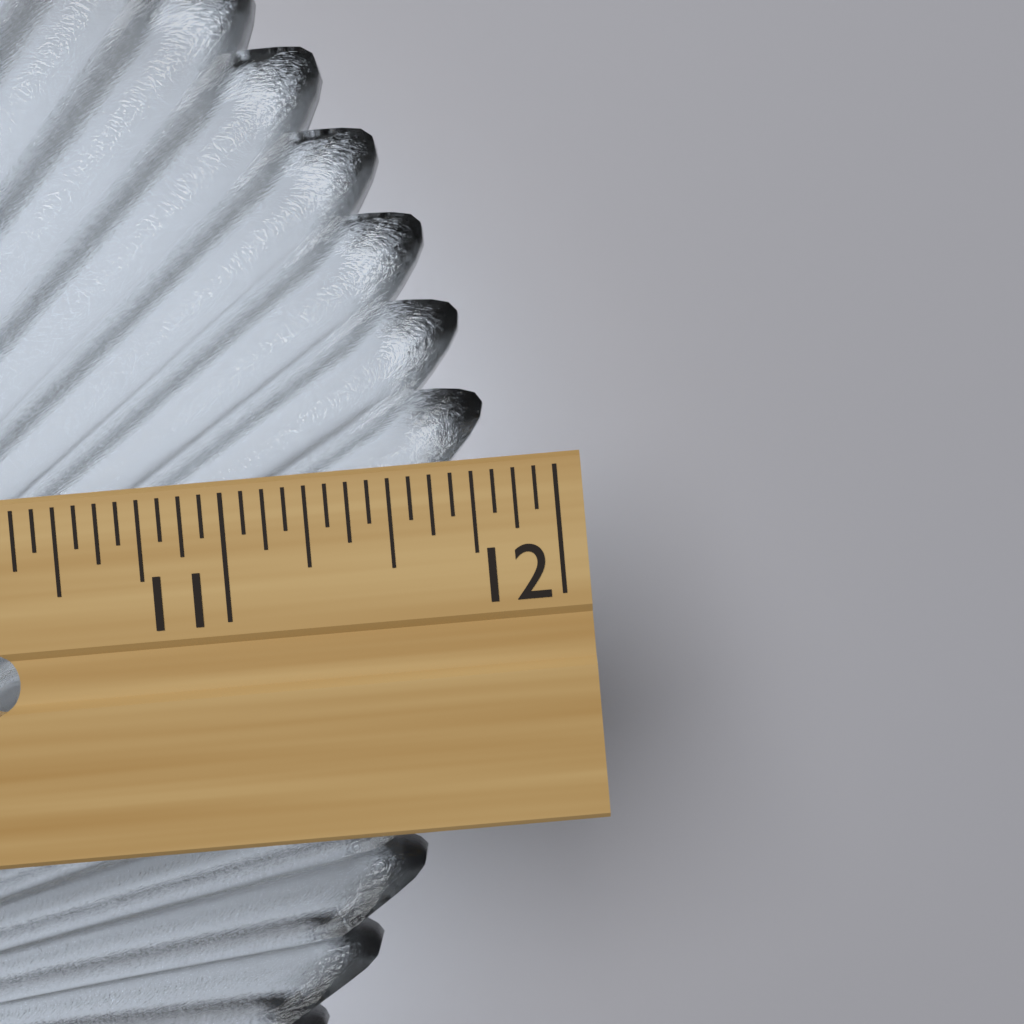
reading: 11.8125 in
